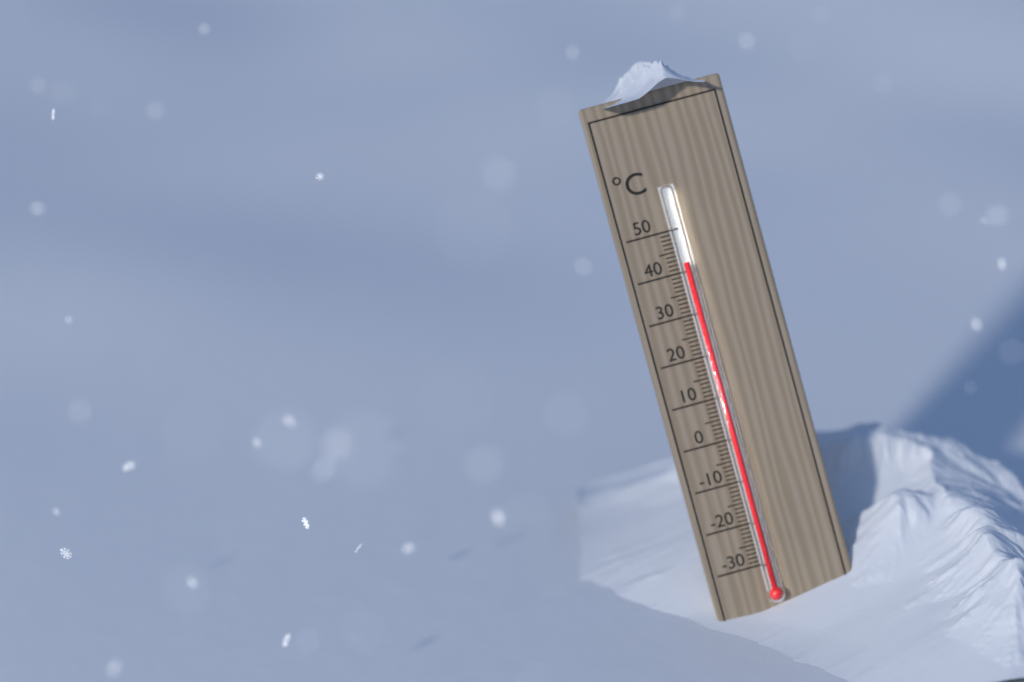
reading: 42 °C
